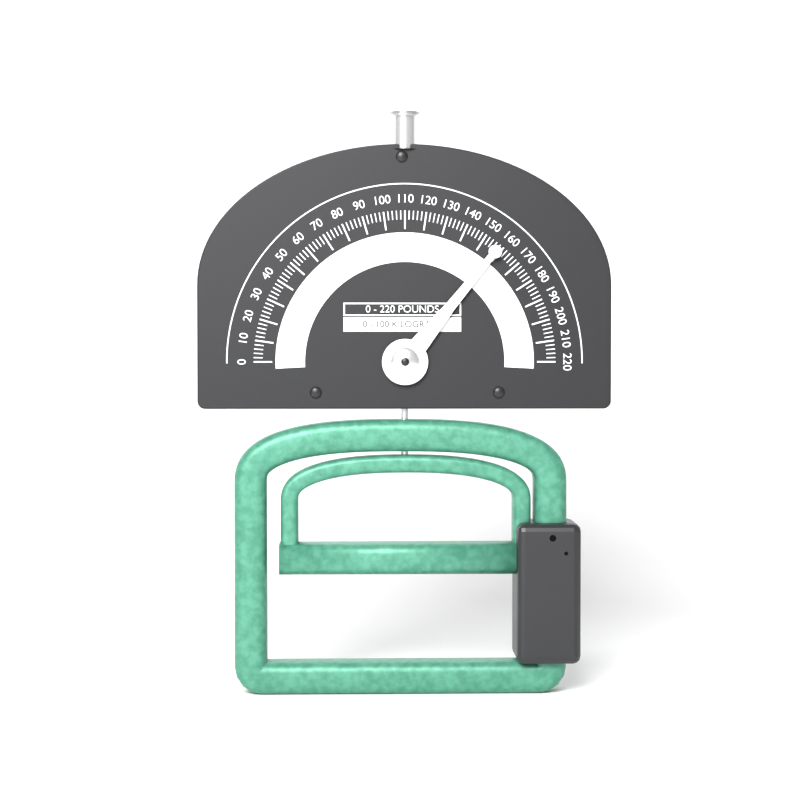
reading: 158 lb
